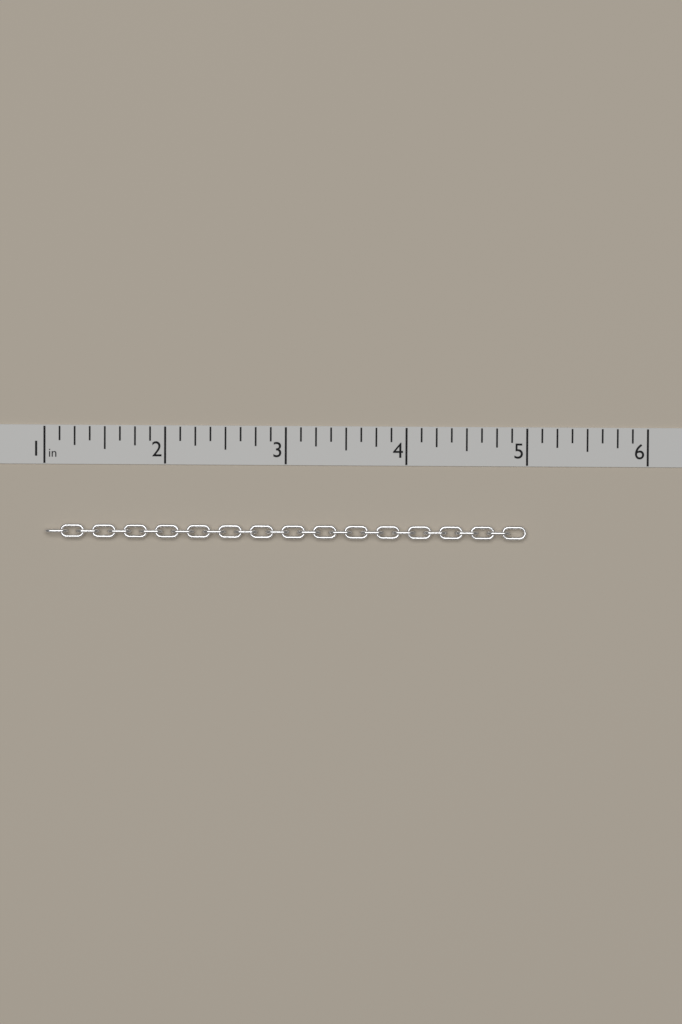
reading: 5.000 in
